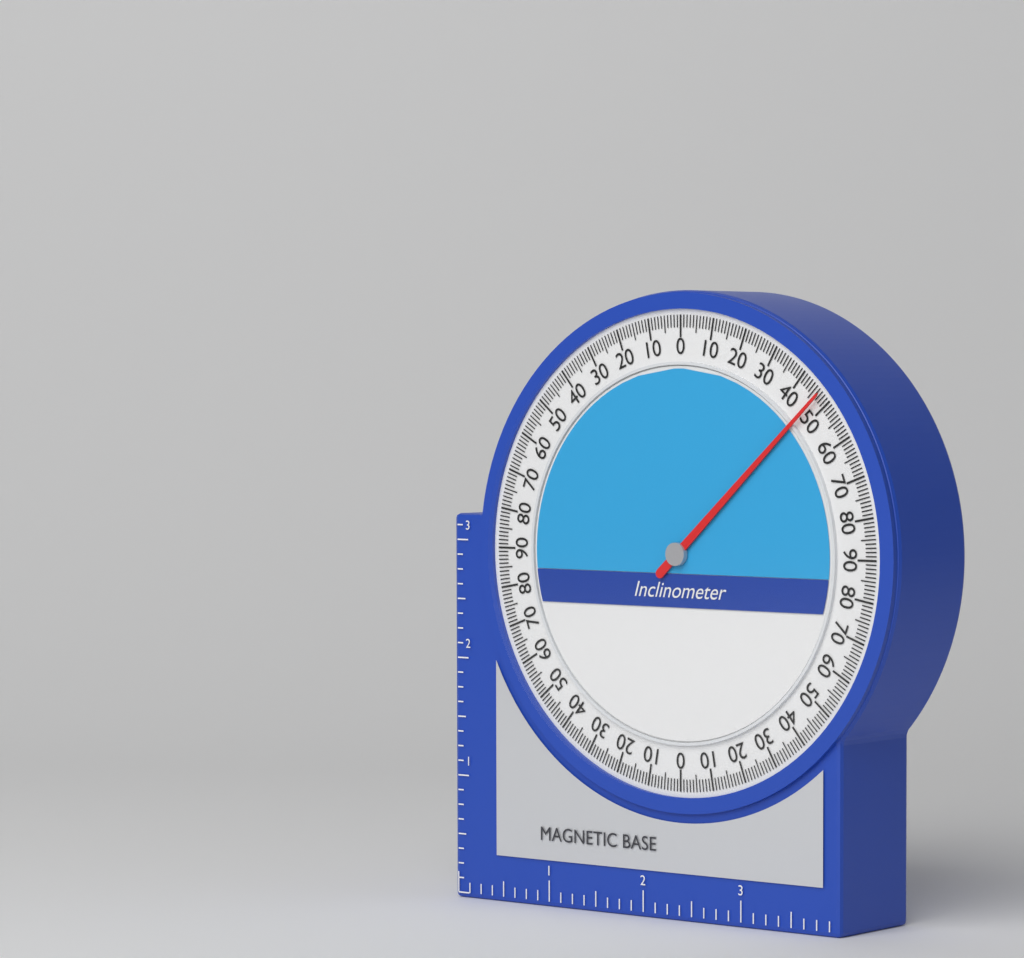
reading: 47 (no unit)
